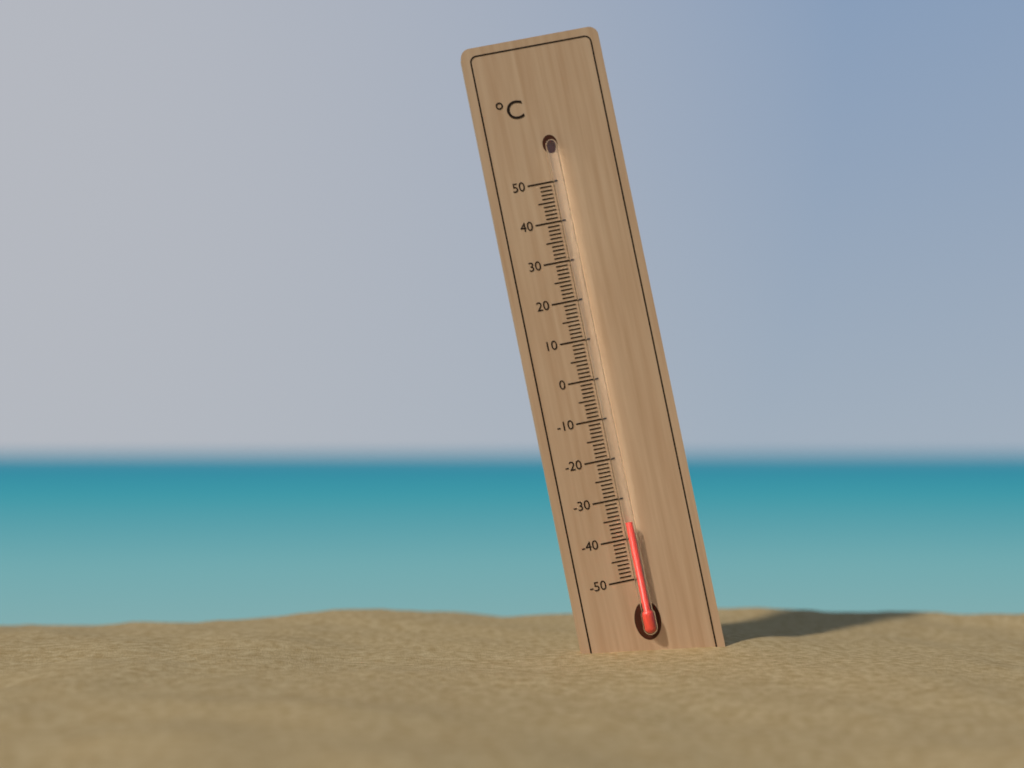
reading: -36 °C
